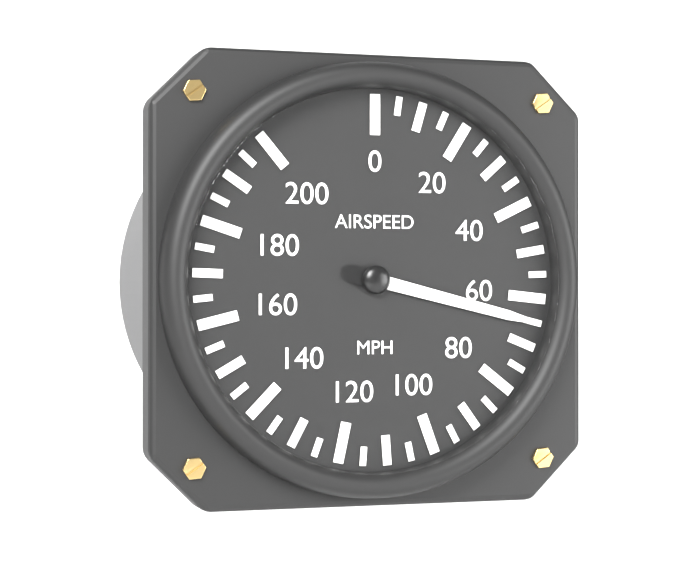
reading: 65 mph
